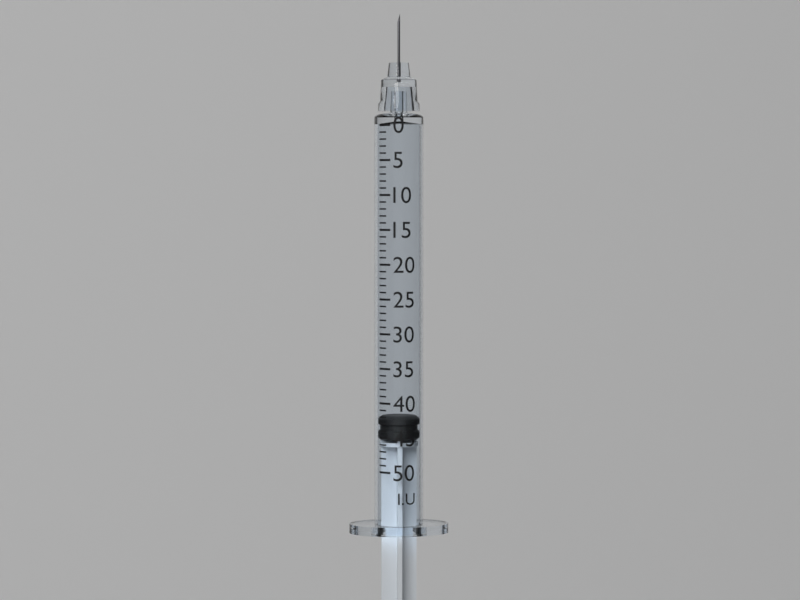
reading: 42 I.U.
